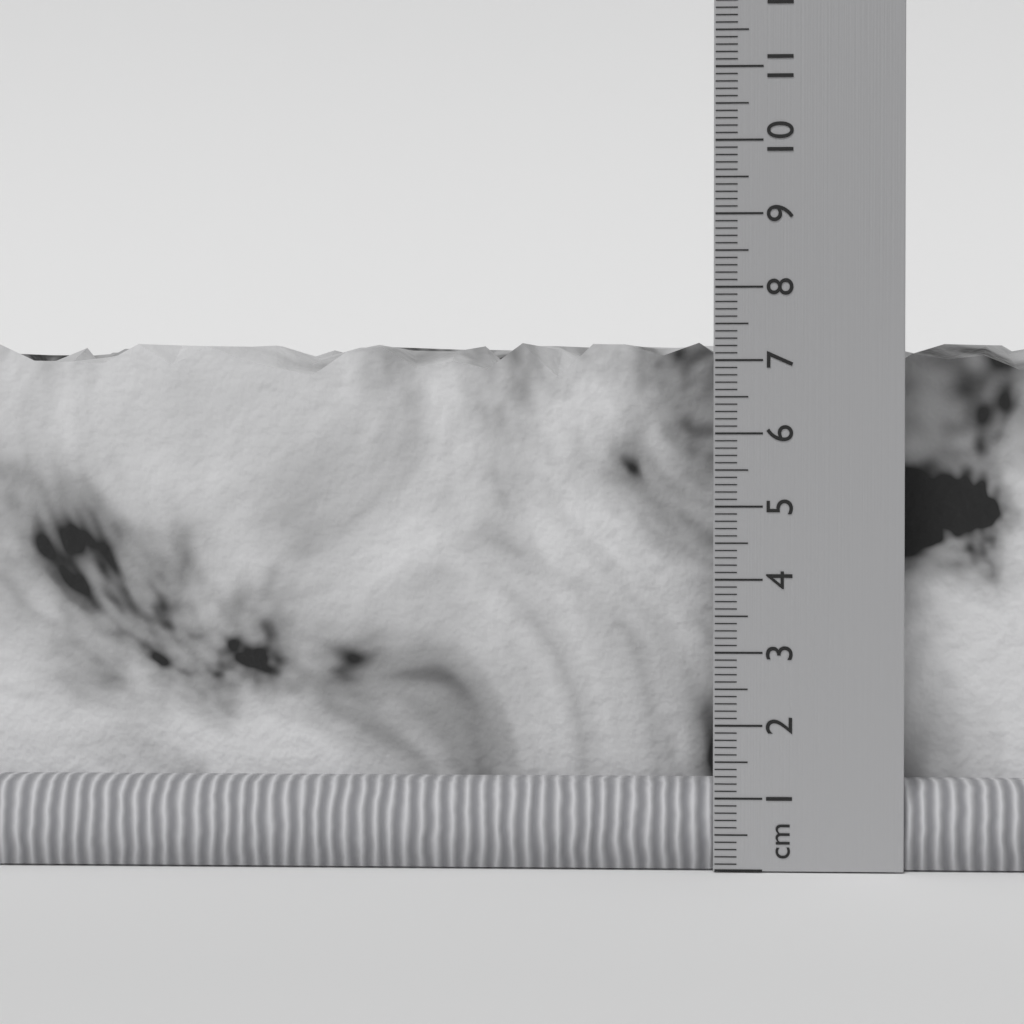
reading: 7.3 cm
